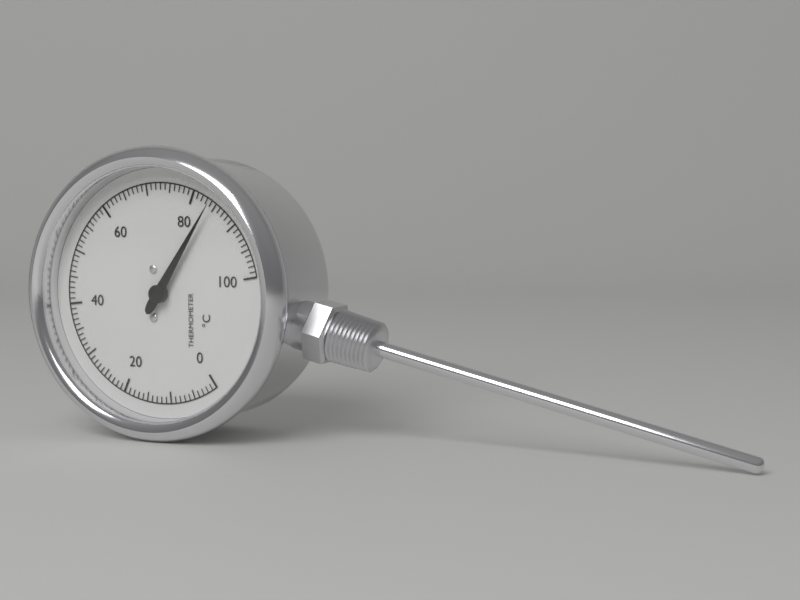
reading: 84 °C
